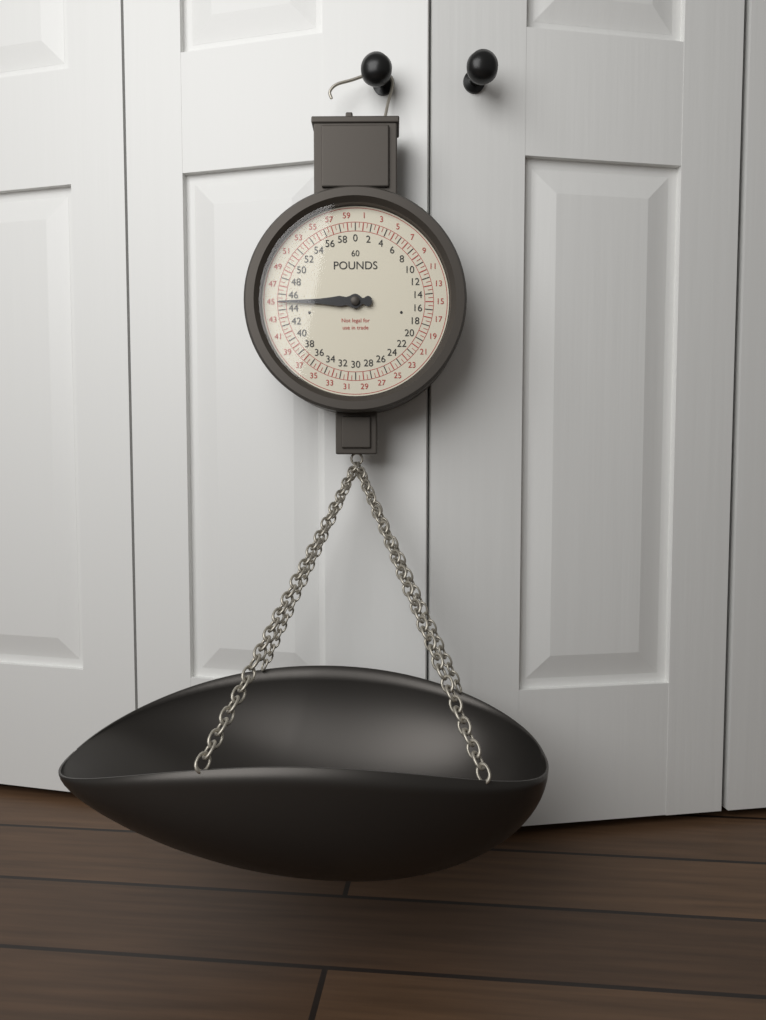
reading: 45.0 lb
